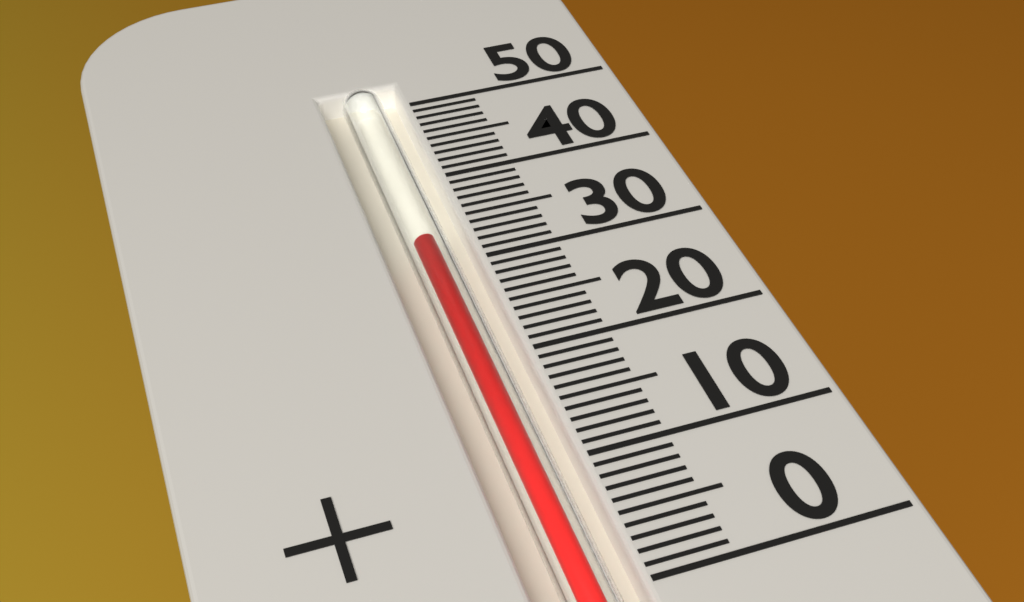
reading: 33 (no unit)
